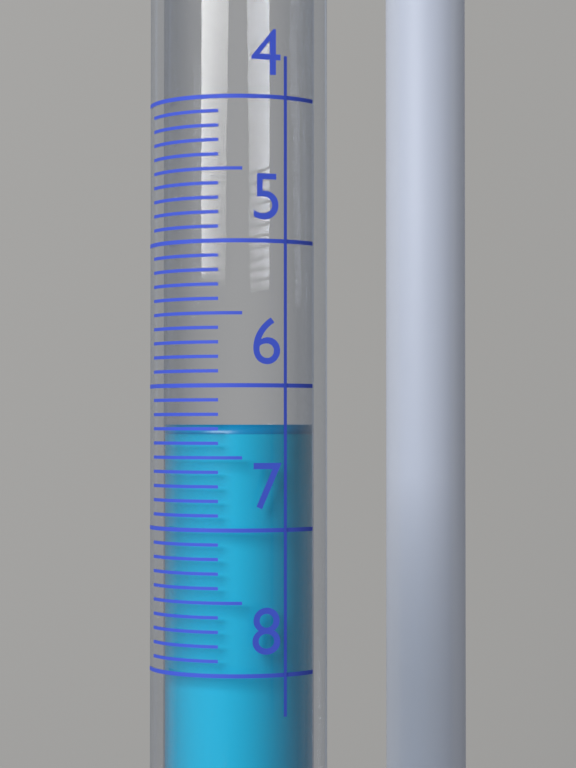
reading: 6.3 (no unit)
